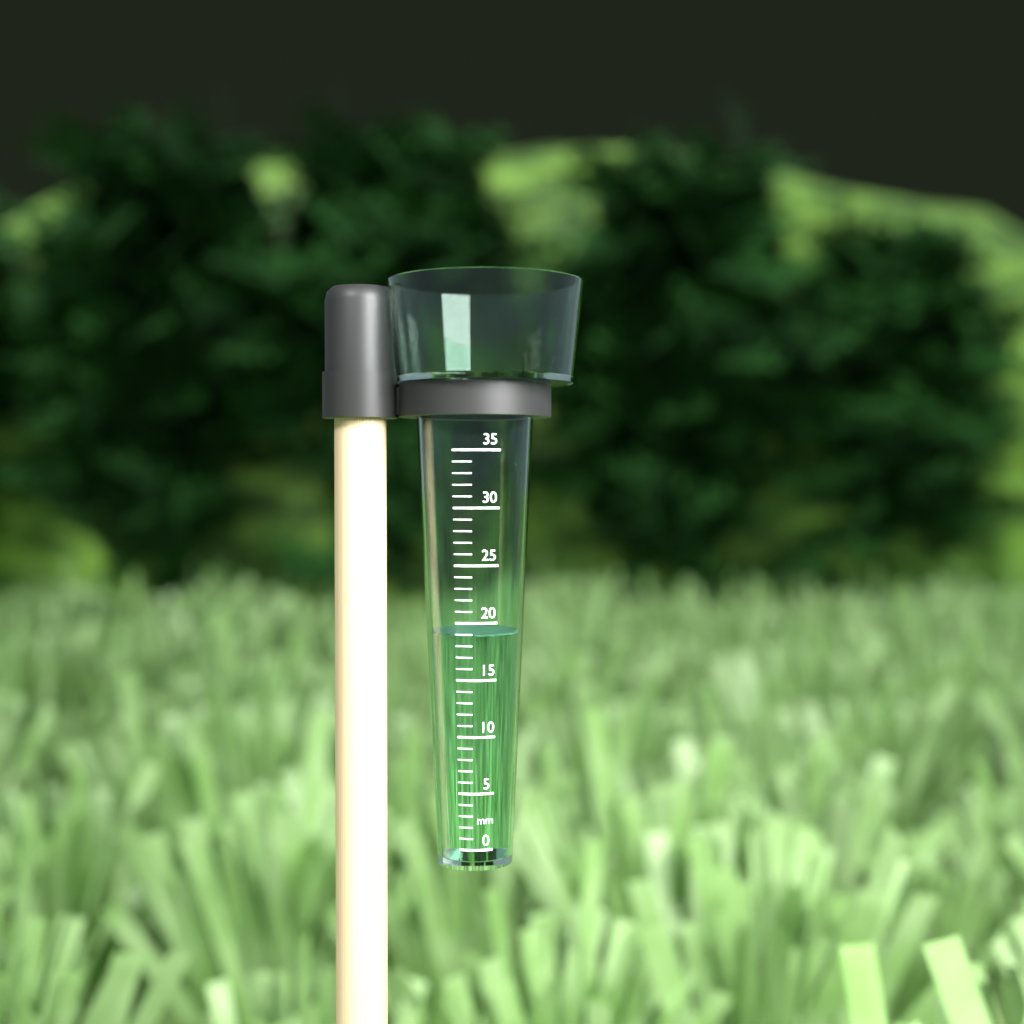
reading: 19 mm
